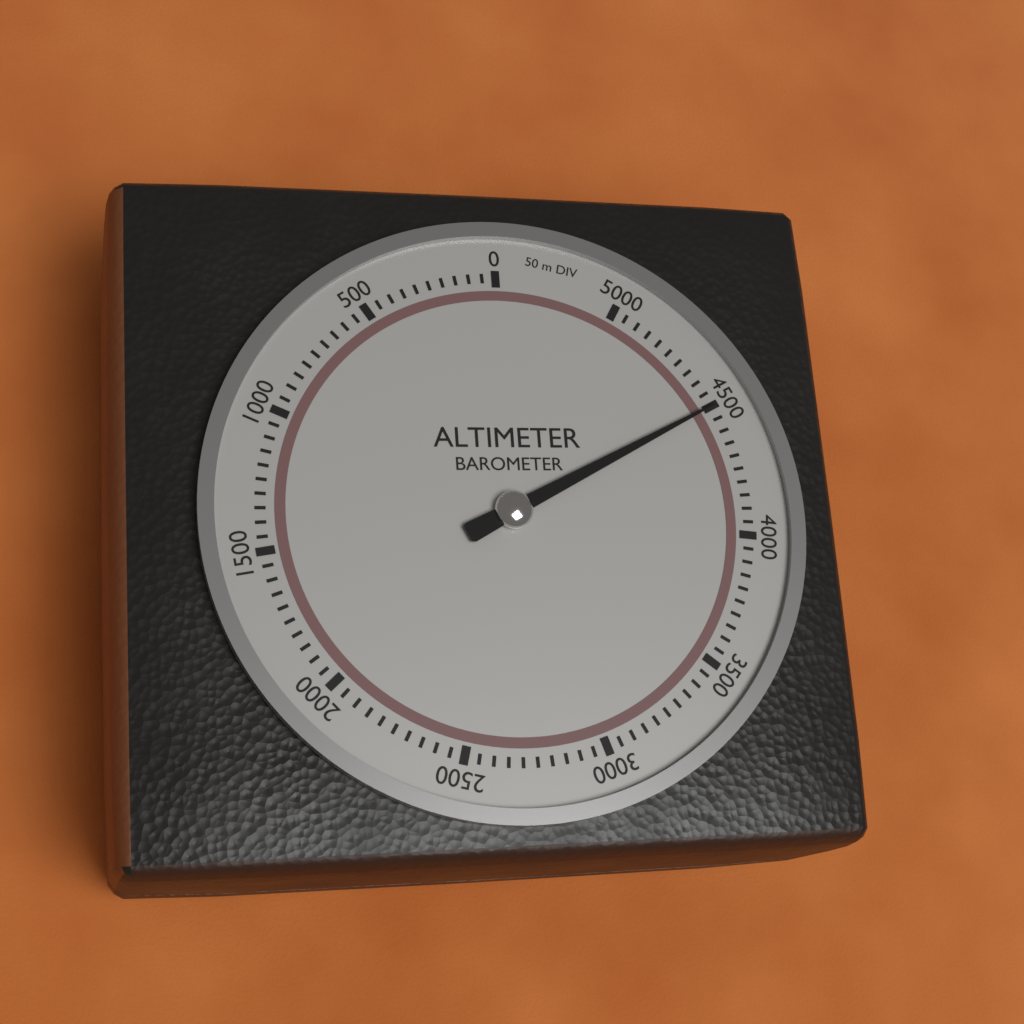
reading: 4500 m
